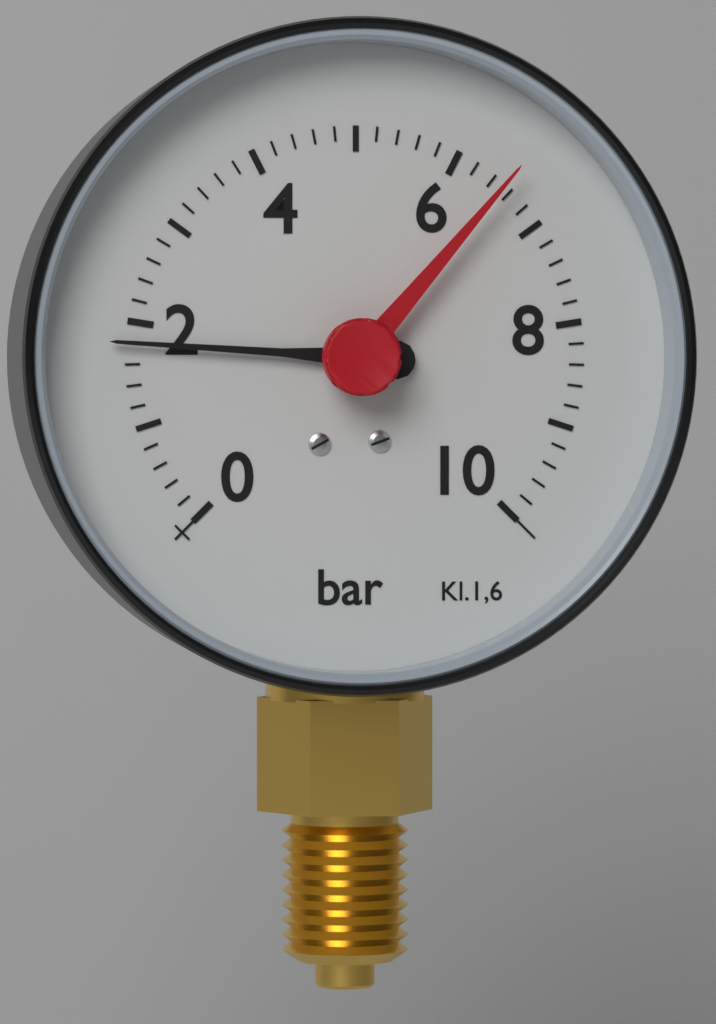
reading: 1.8 bar
